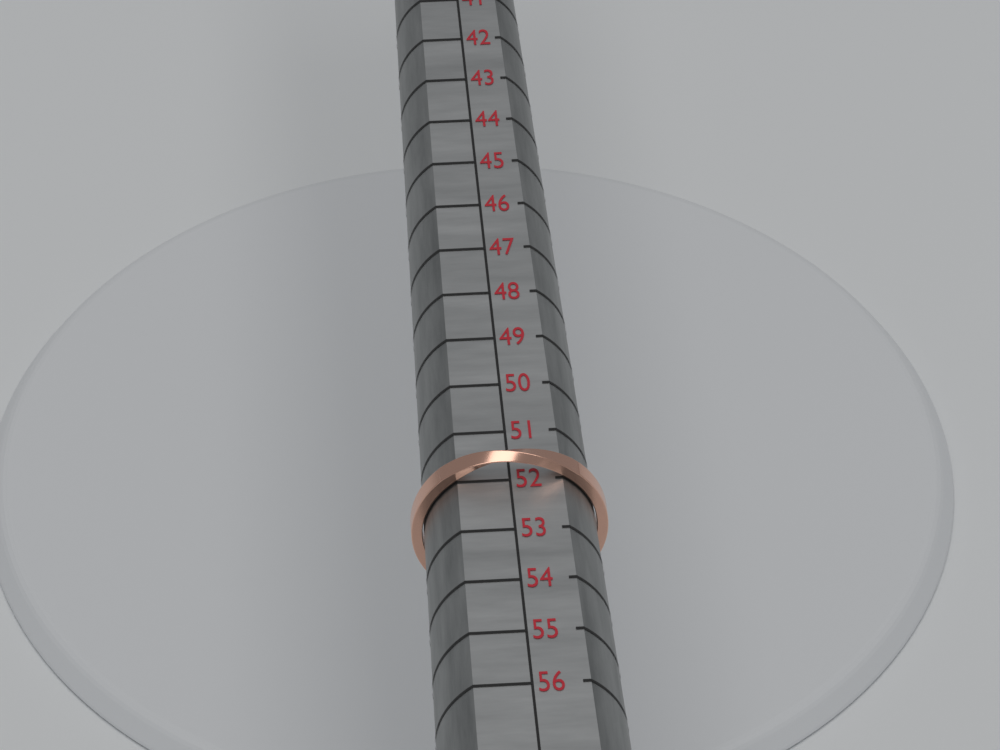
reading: 52 (no unit)
